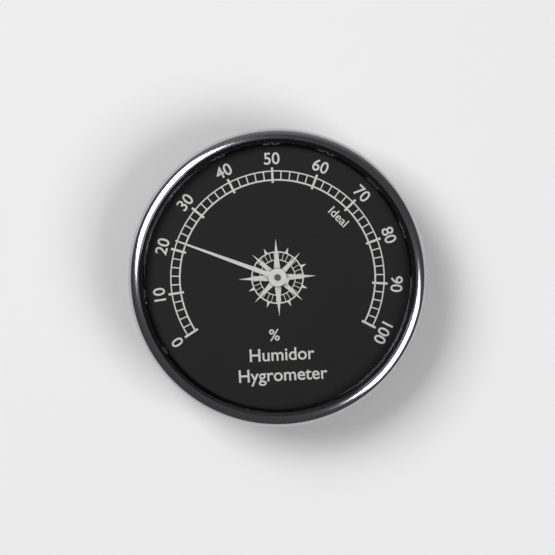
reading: 22 %
